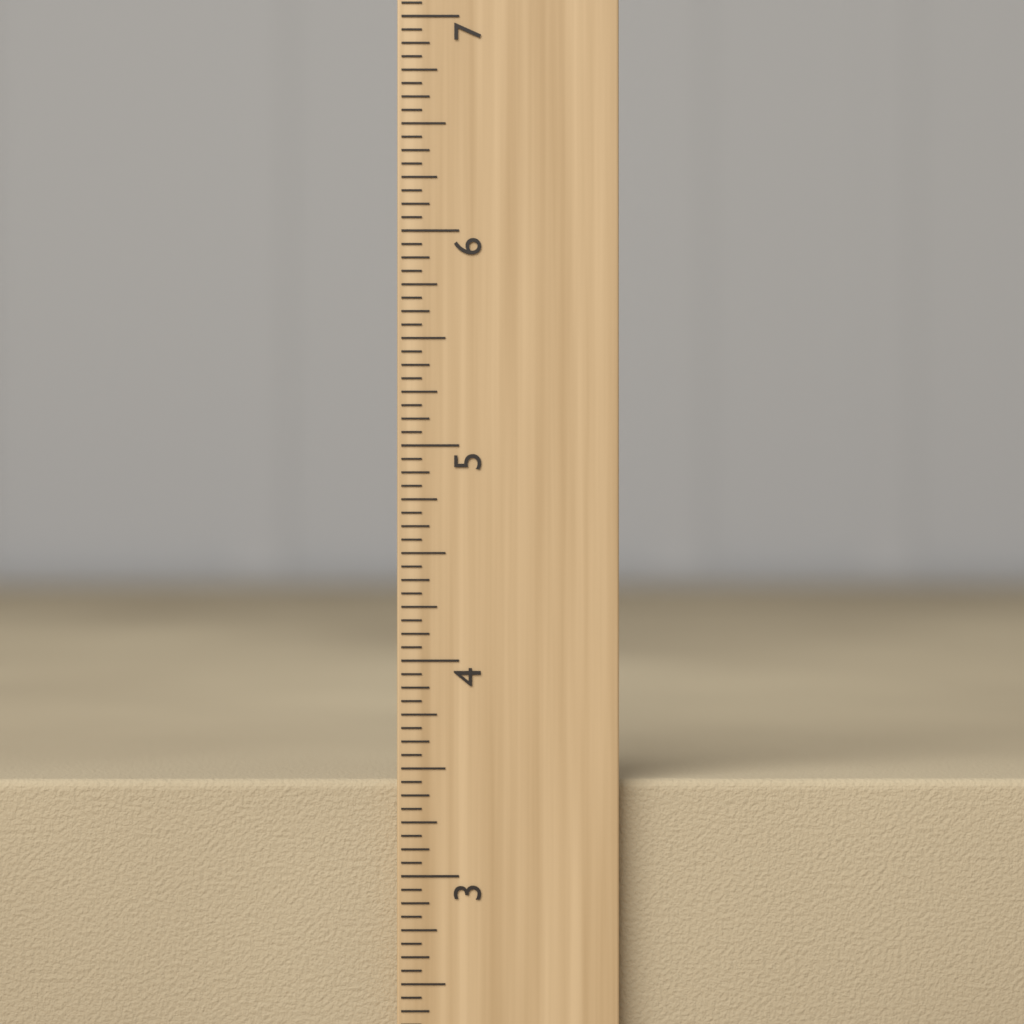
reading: 3.4375 inch
